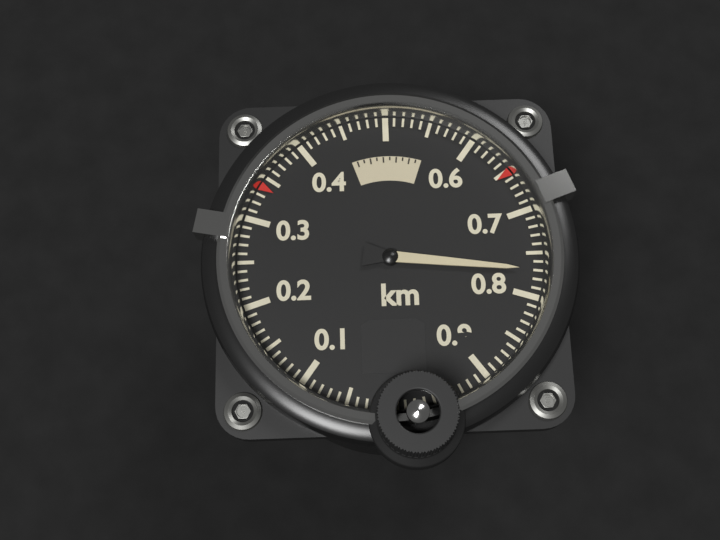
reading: 0.77 km
